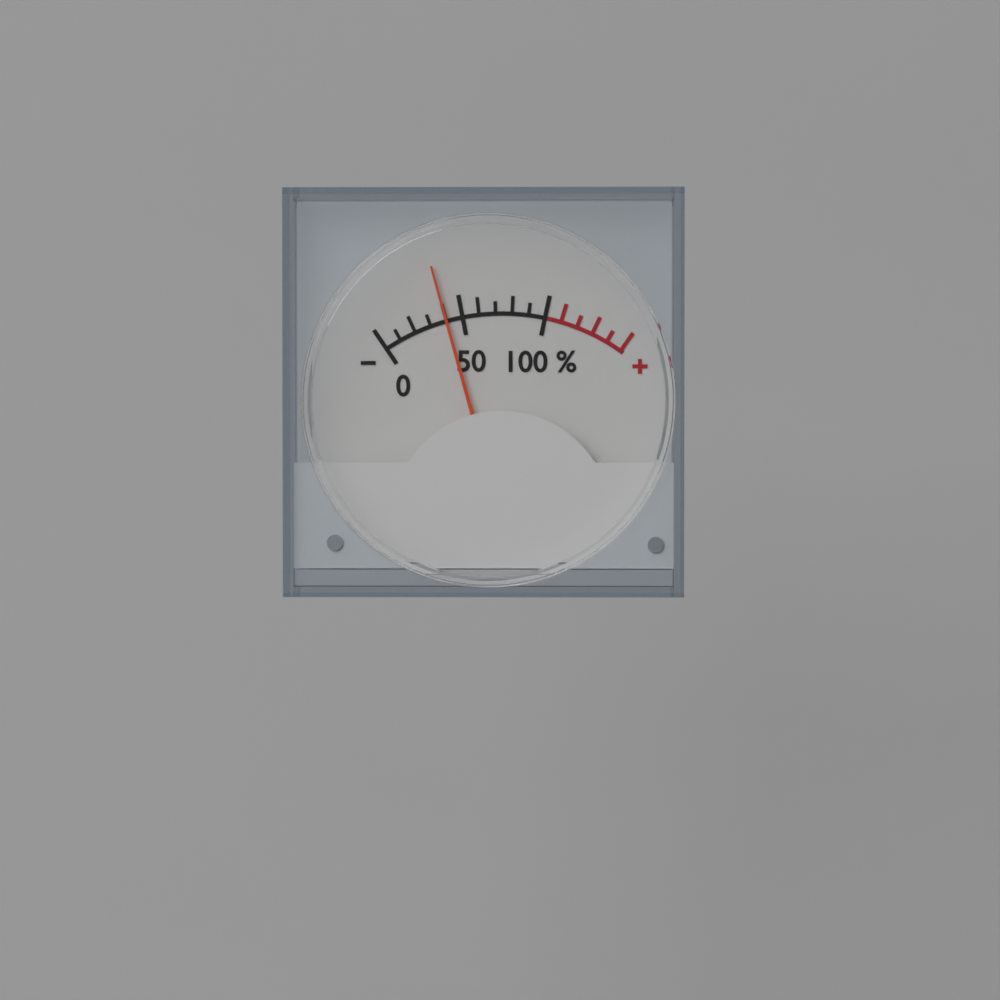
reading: 40 %
